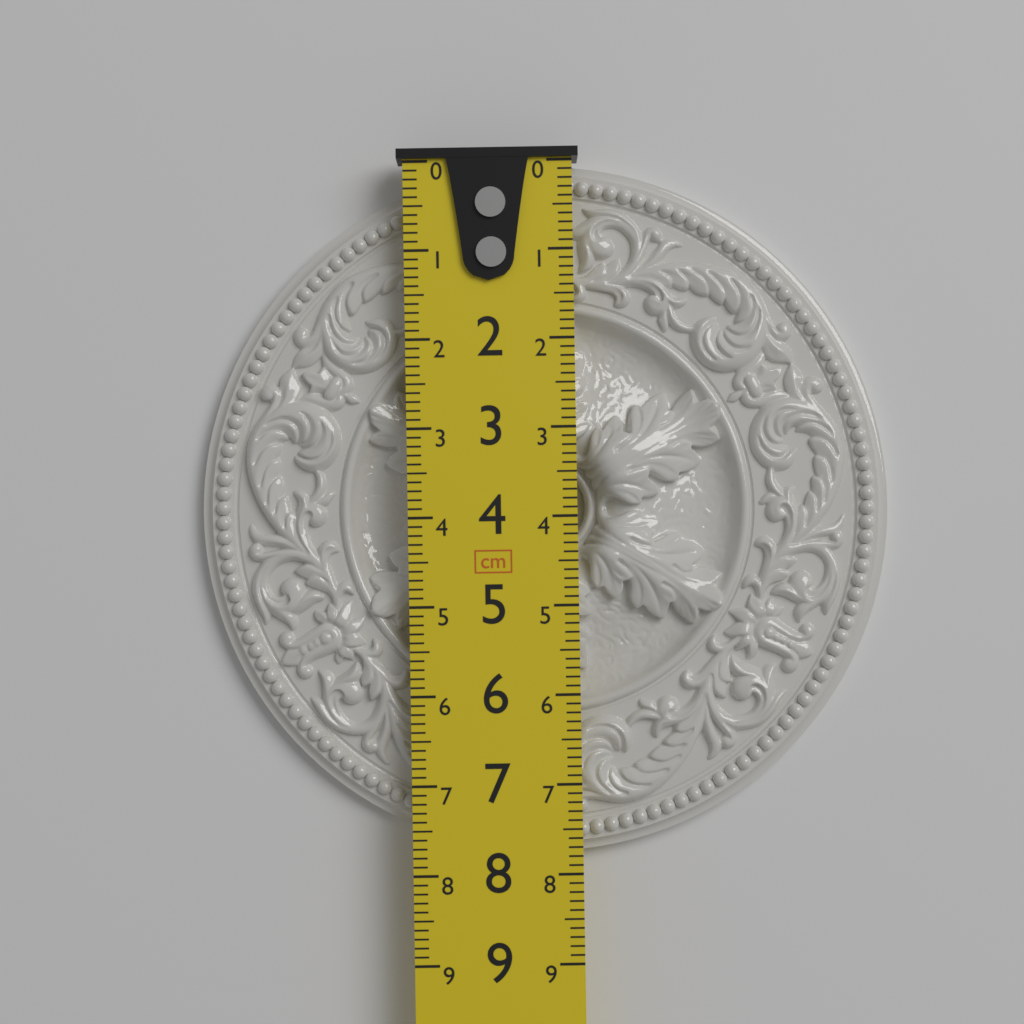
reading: 7.8 cm
